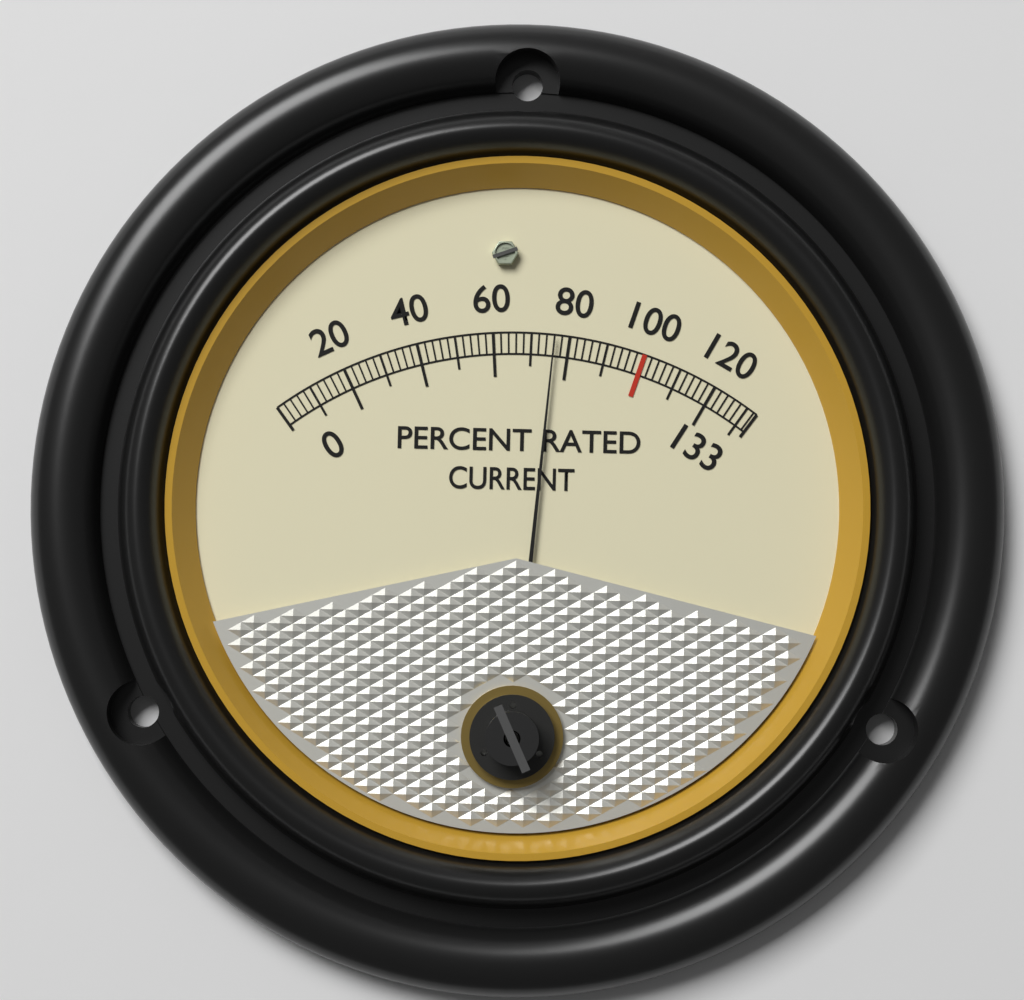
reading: 76 %
